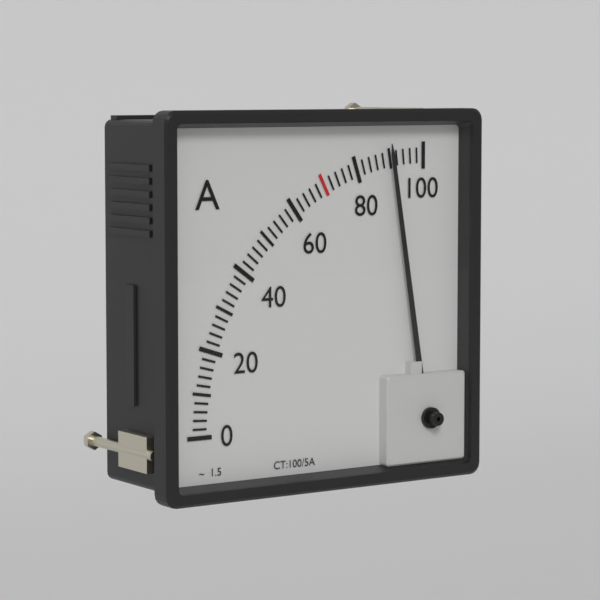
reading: 90 A
